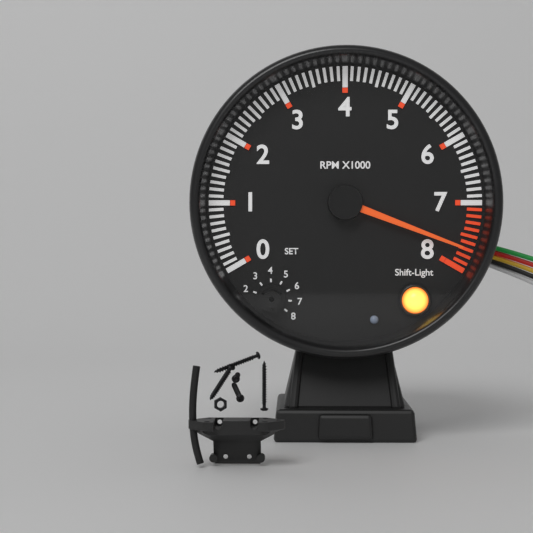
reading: 7700 RPM
